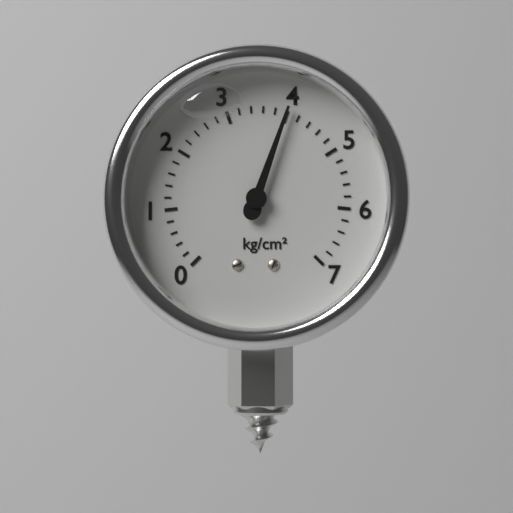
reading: 4.0 kg/cm²
